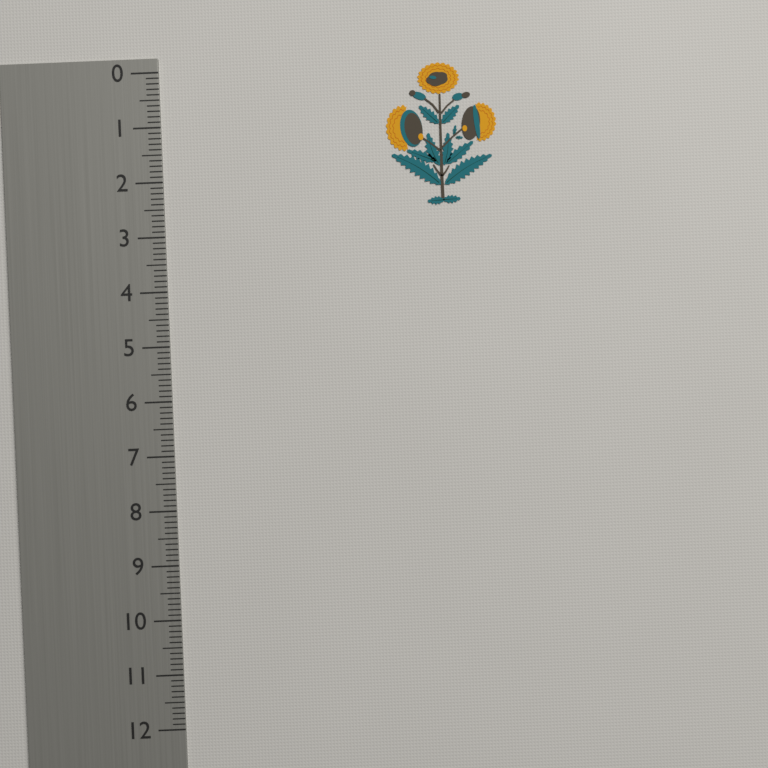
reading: 2.6 (no unit)
